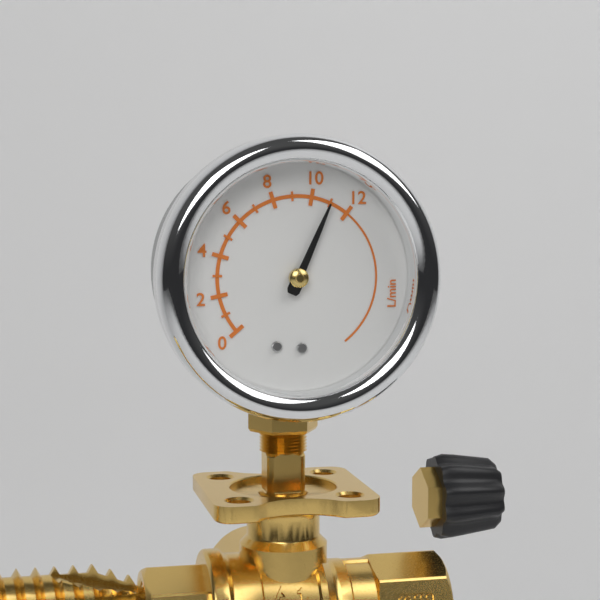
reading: 11 L/min
